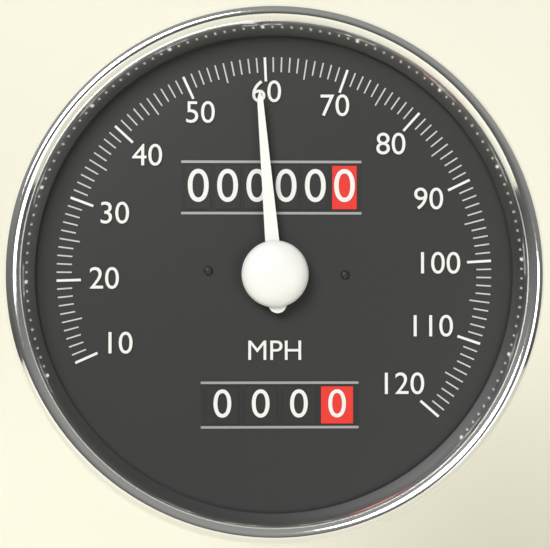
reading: 59 MPH
